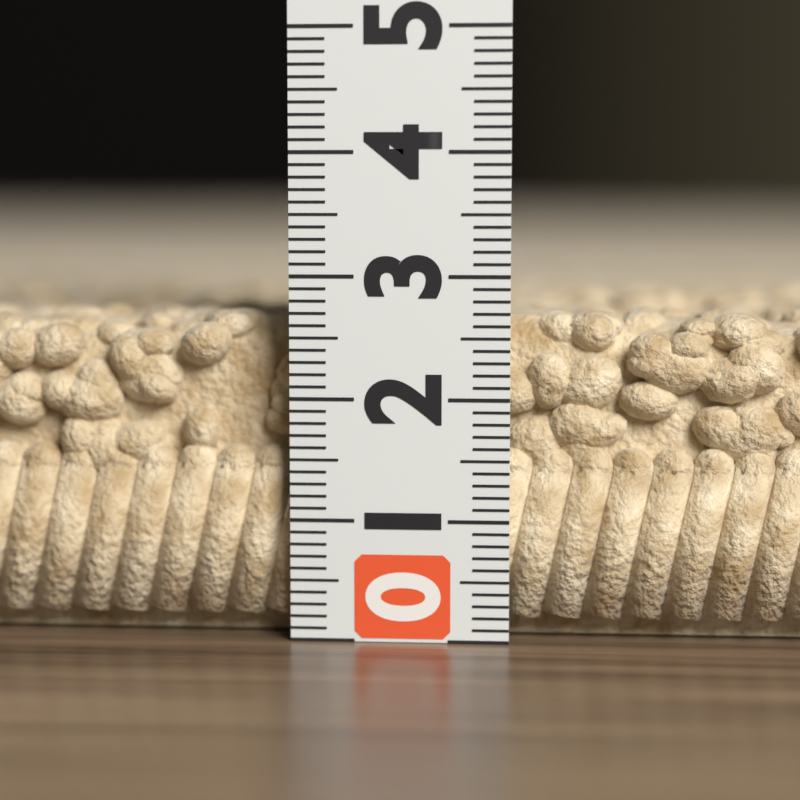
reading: 2.7 (no unit)
